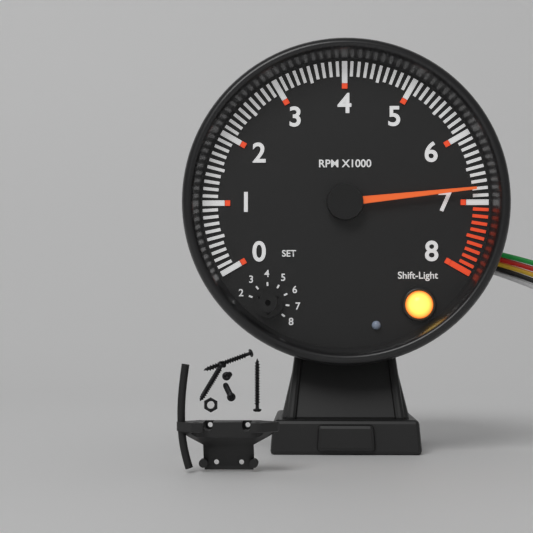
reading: 6800 RPM
